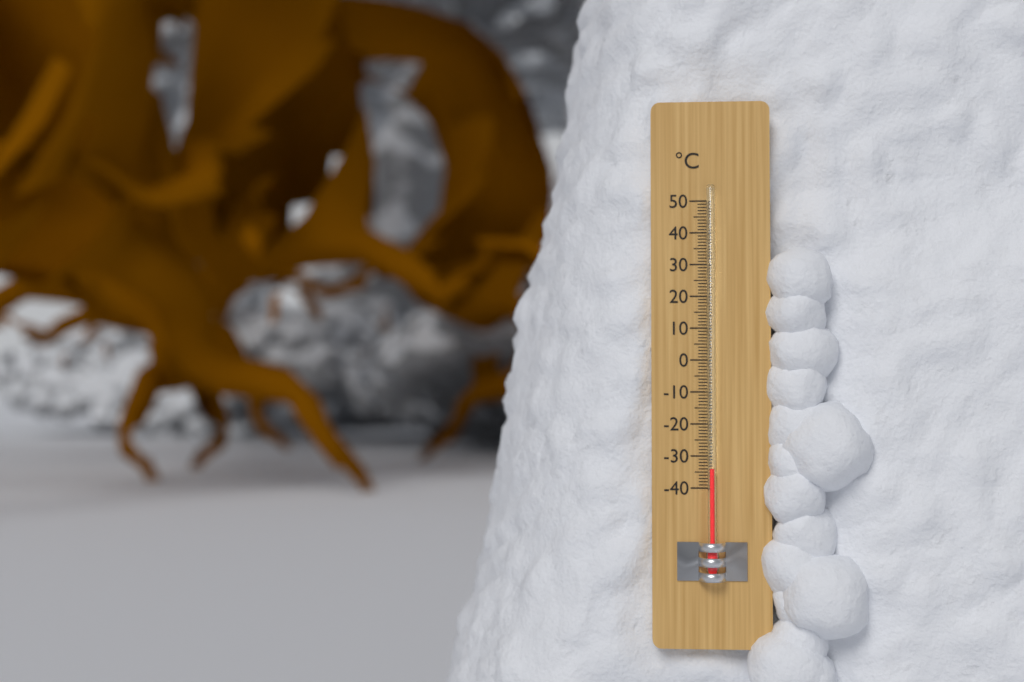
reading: -34 °C
